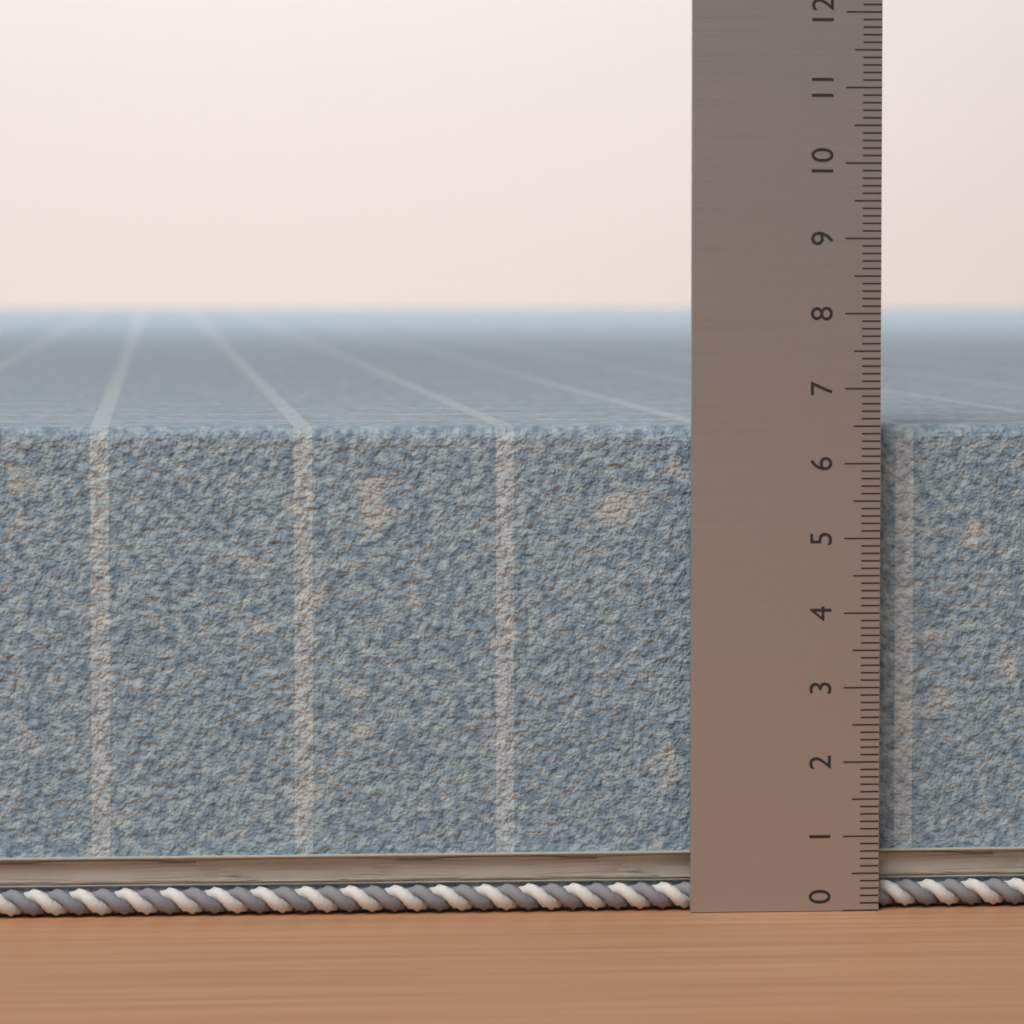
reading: 6.5 (no unit)
